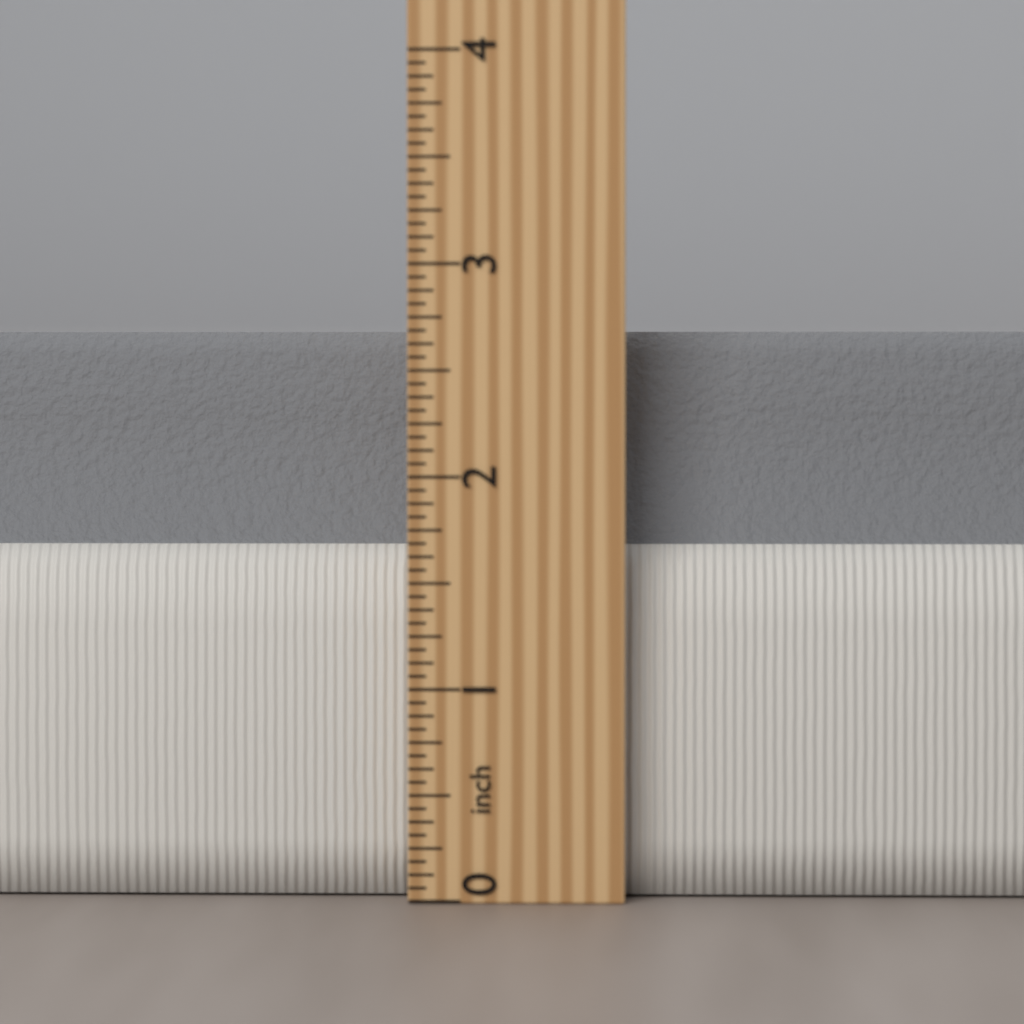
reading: 2.6875 inch
